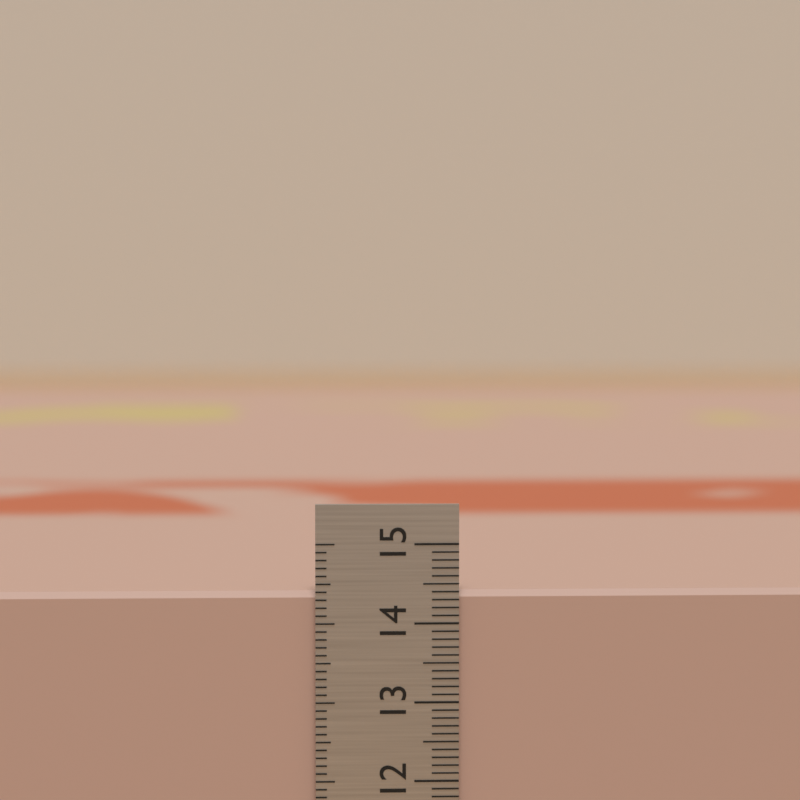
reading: 14.4 cm
